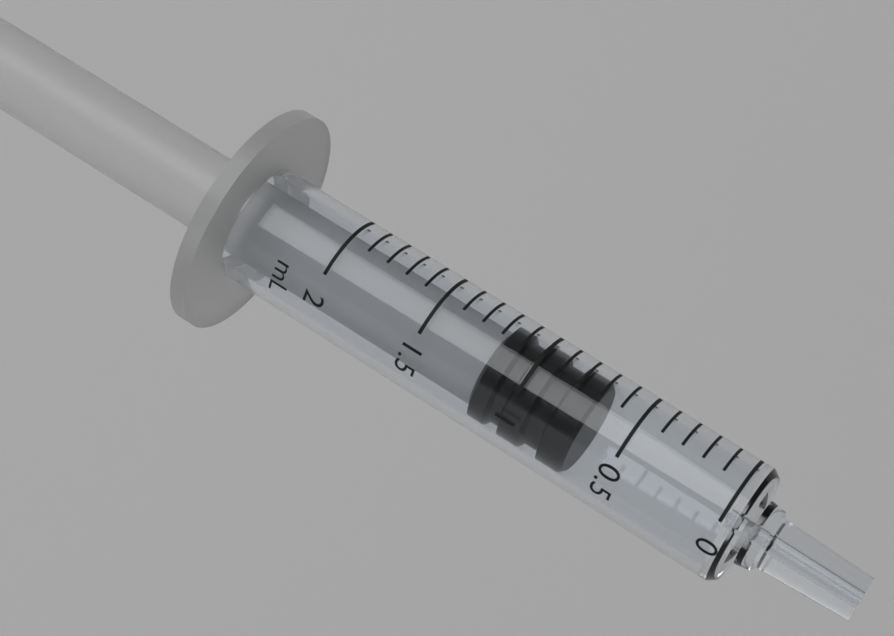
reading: 0.7 mL
